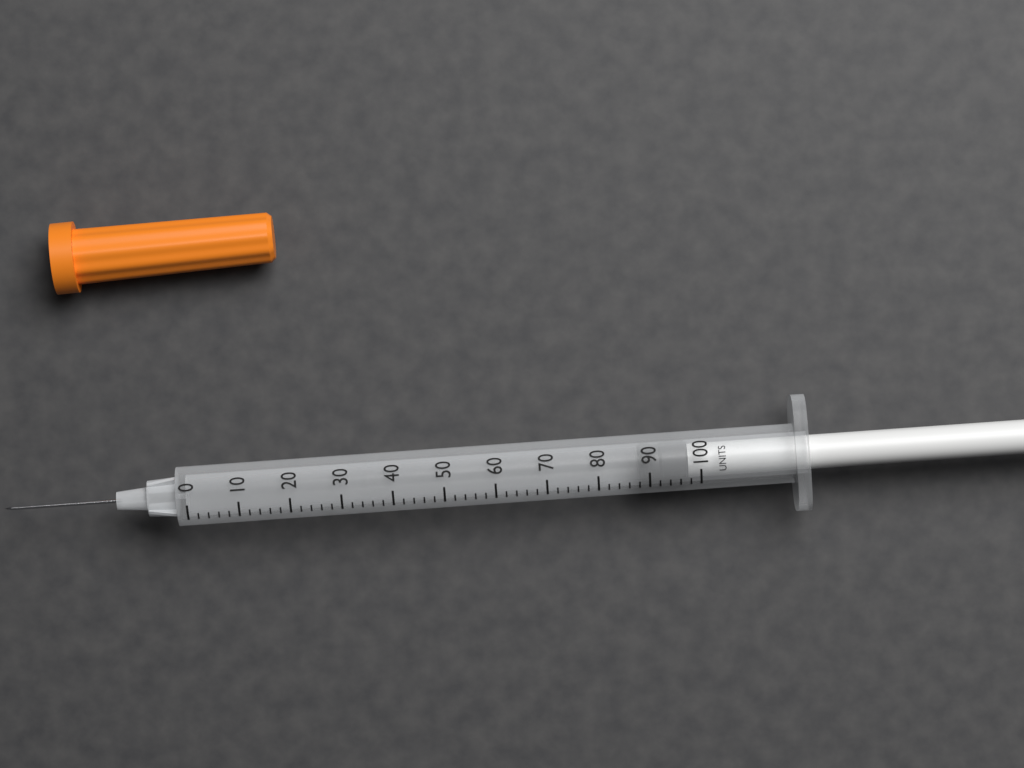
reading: 88 units
